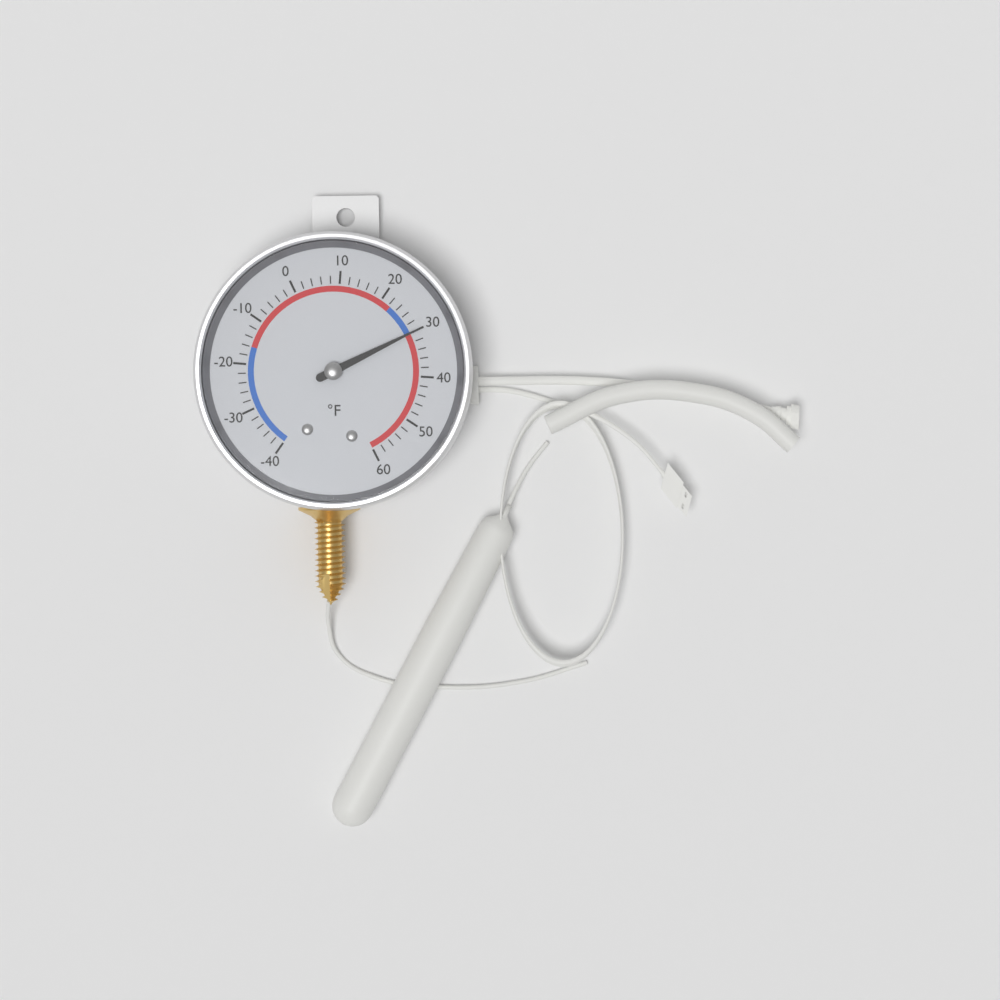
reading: 30 °F
